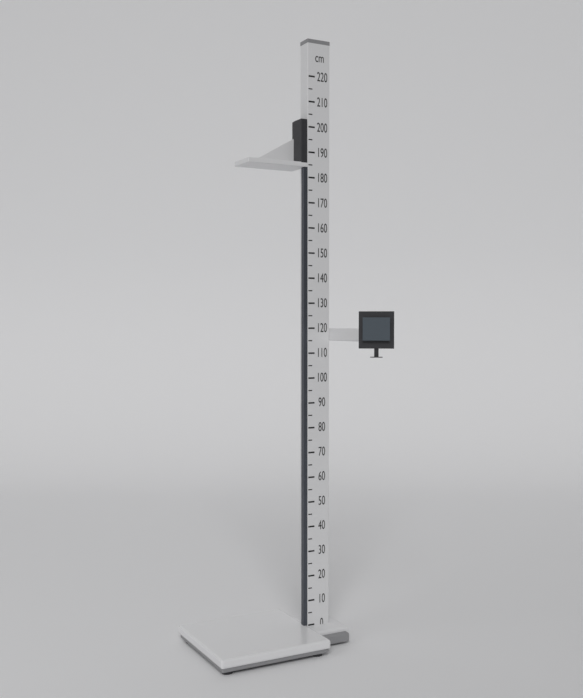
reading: 184 cm
